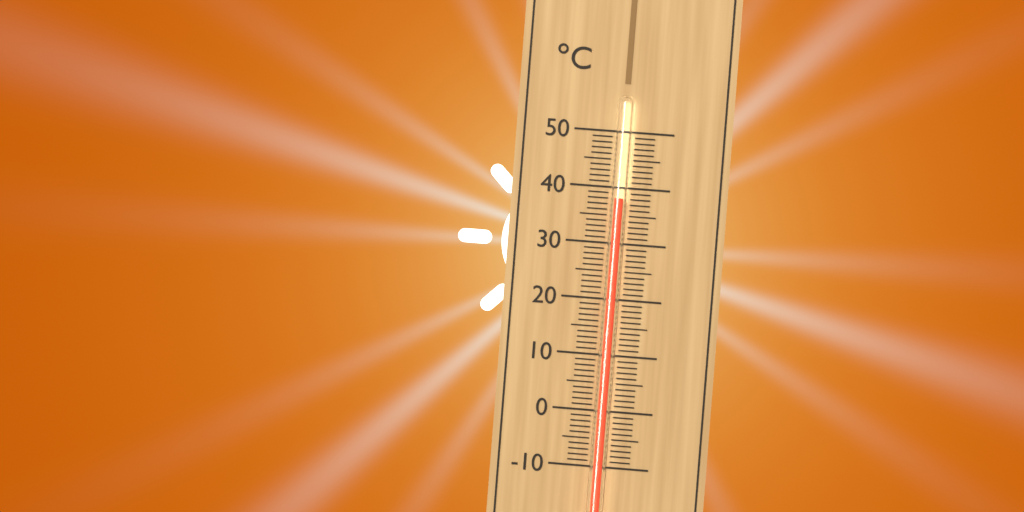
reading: 38 °C
